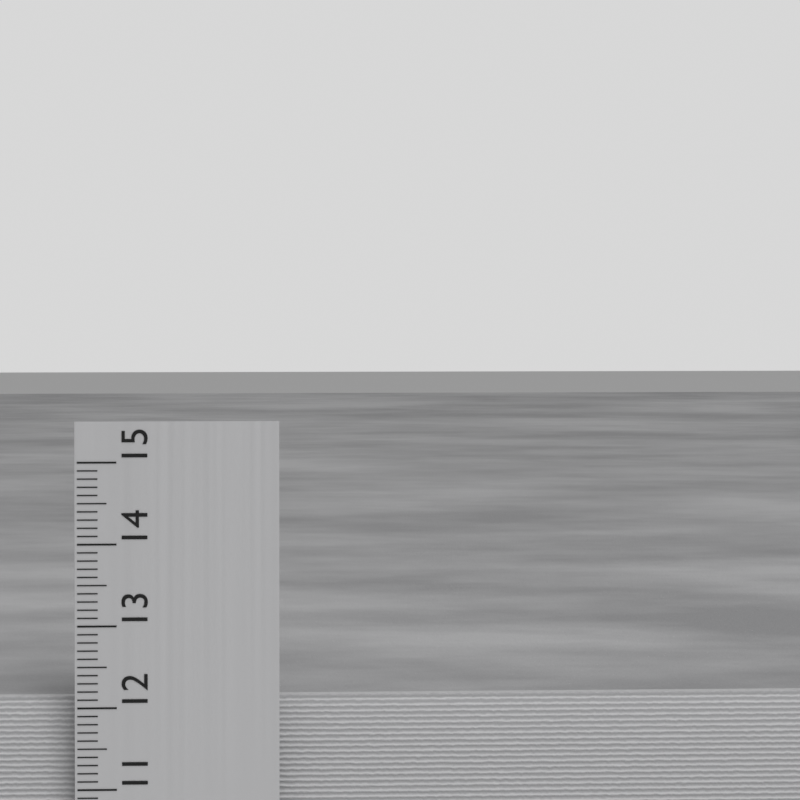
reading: 12.1 cm
